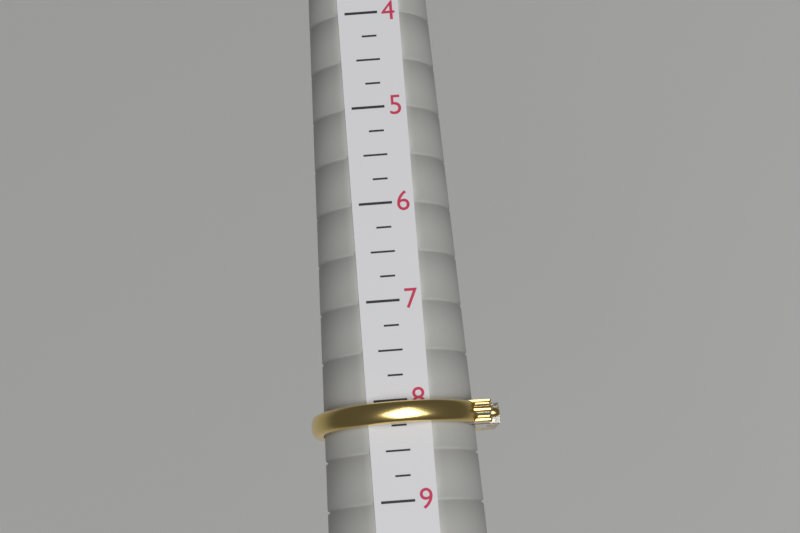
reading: 8.25 (no unit)
